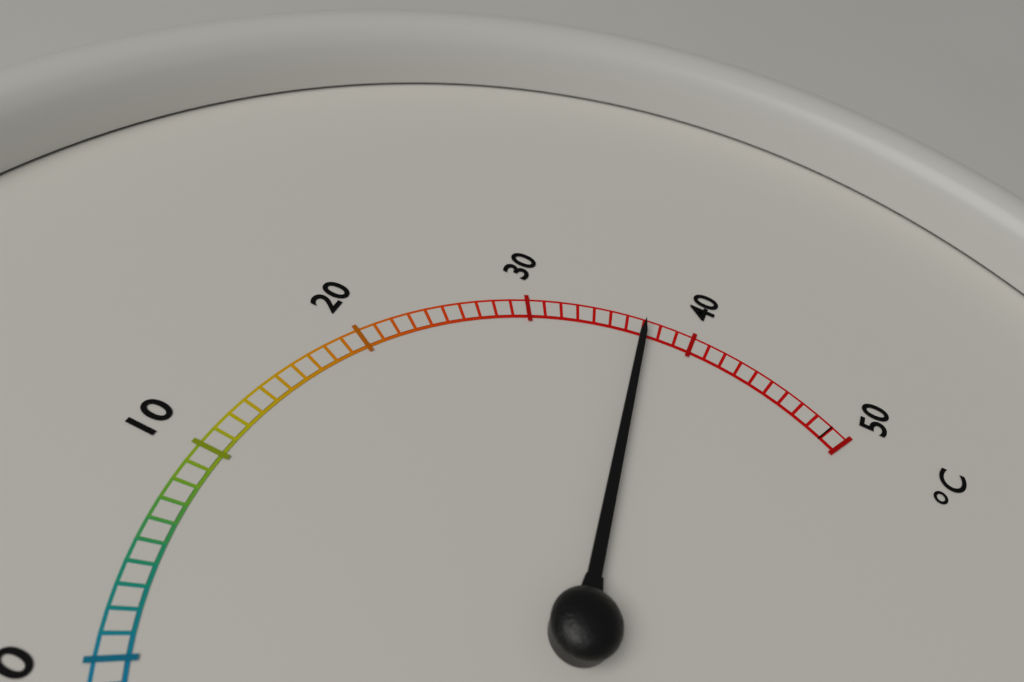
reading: 37 °C
